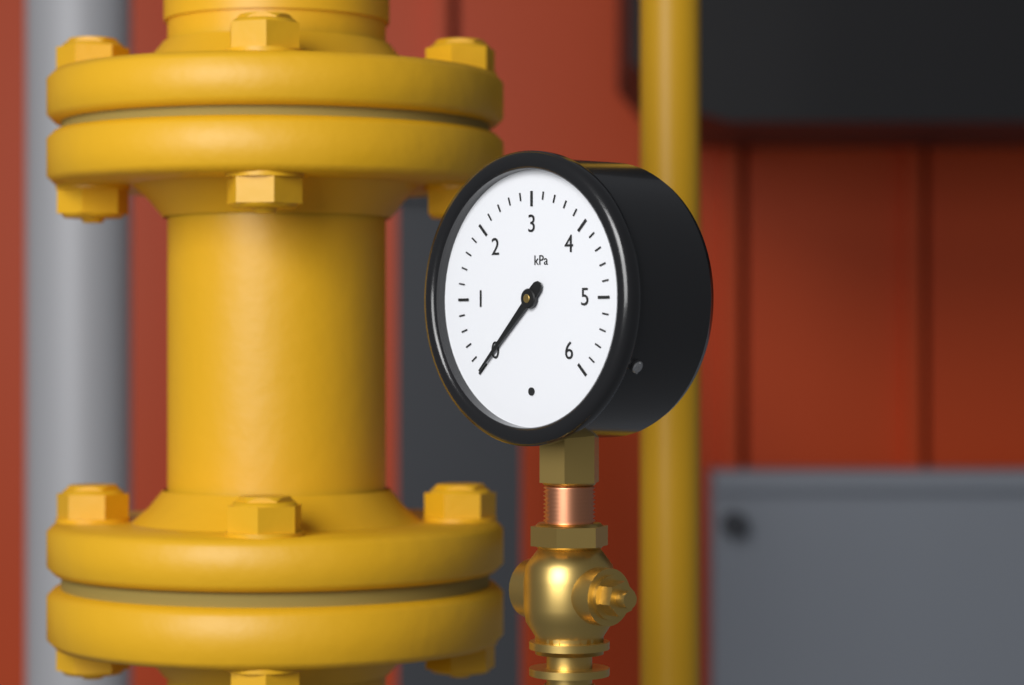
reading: 0.0 kPa
